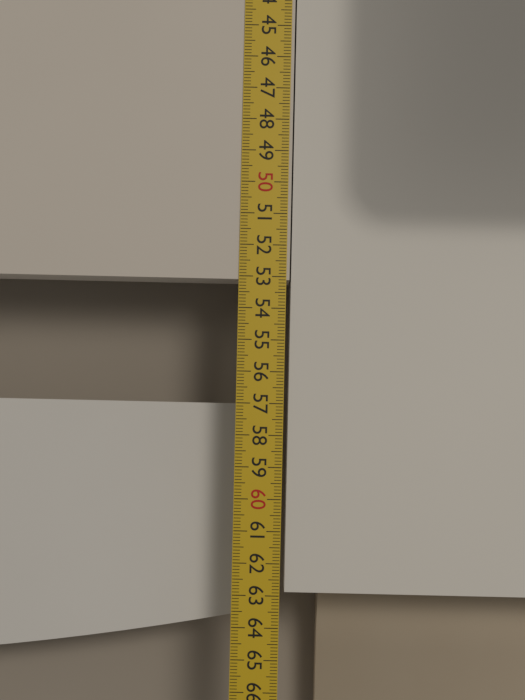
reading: 53.1 cm
